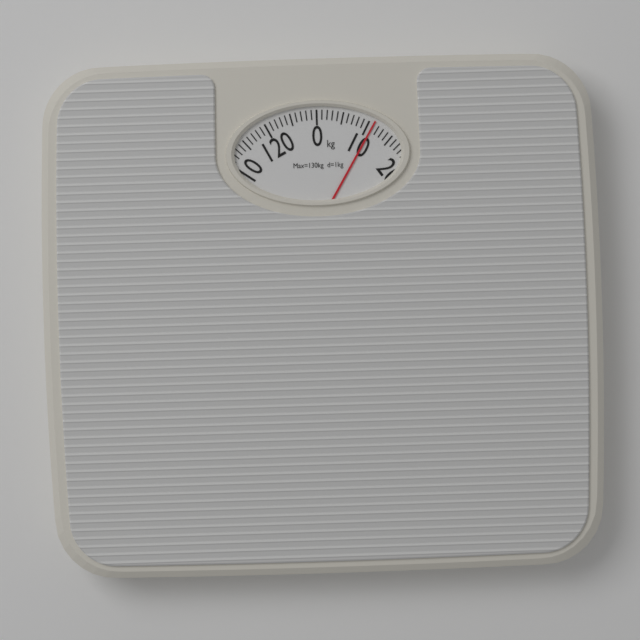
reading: 11 kg
